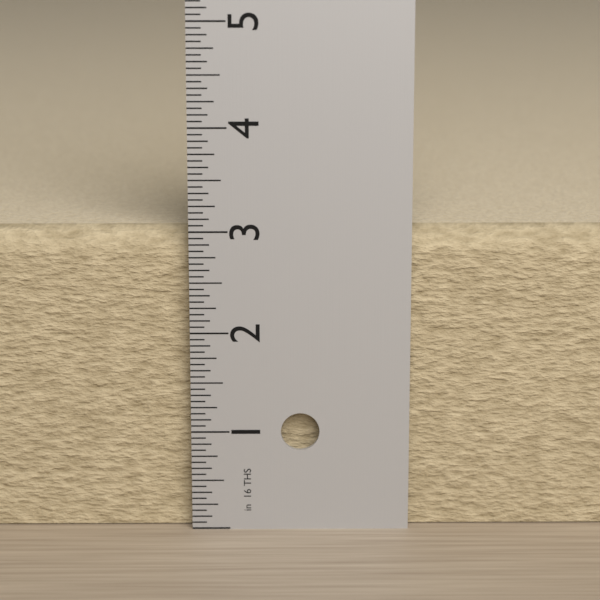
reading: 3.0000 in
